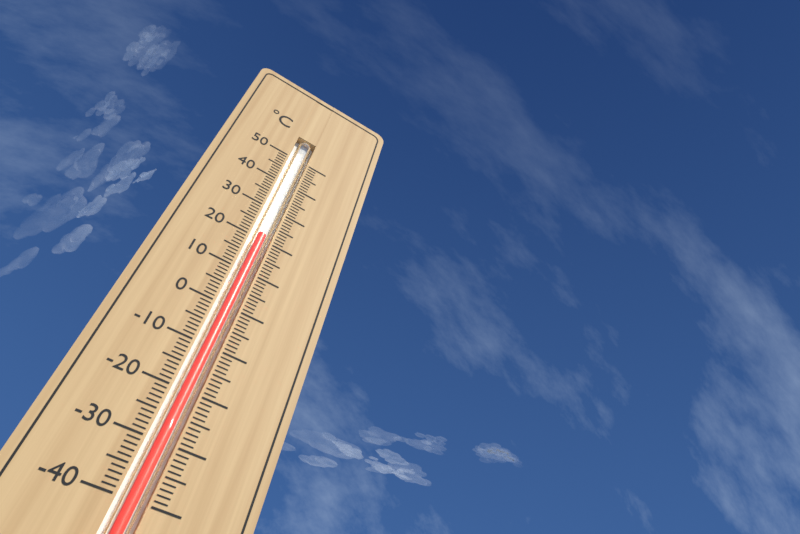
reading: 21 °C
